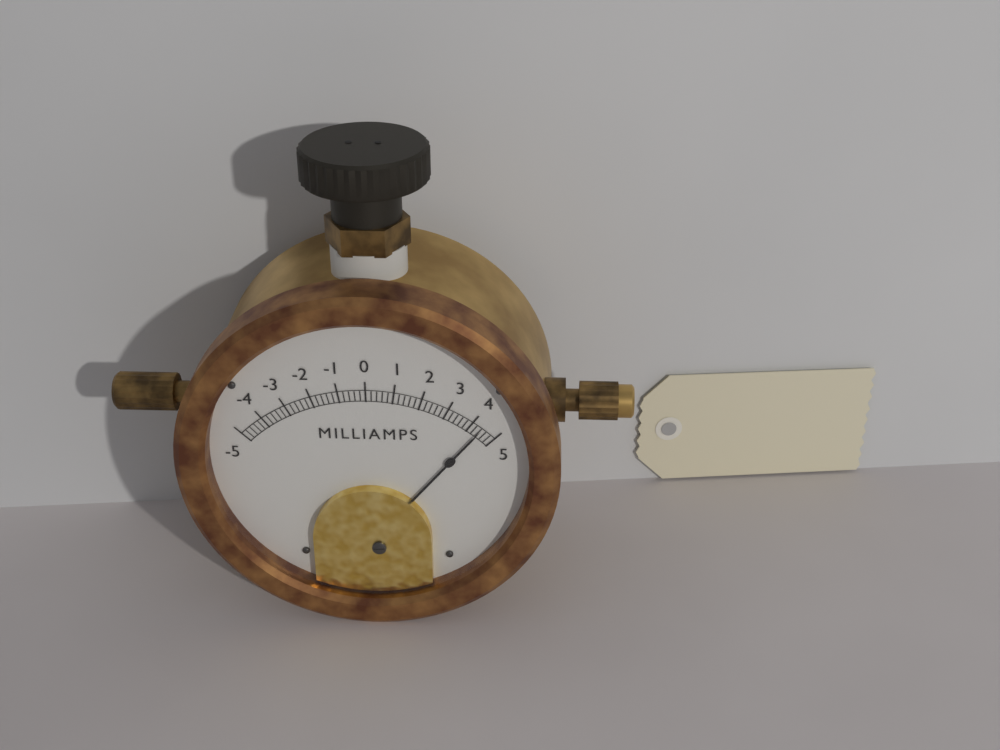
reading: 4.4 mA
